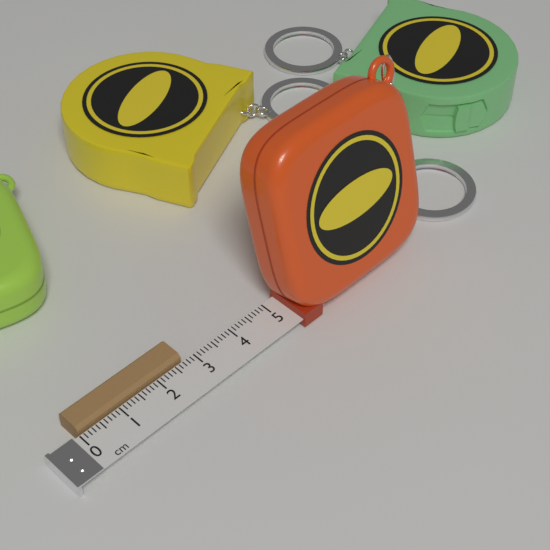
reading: 2.7 cm
